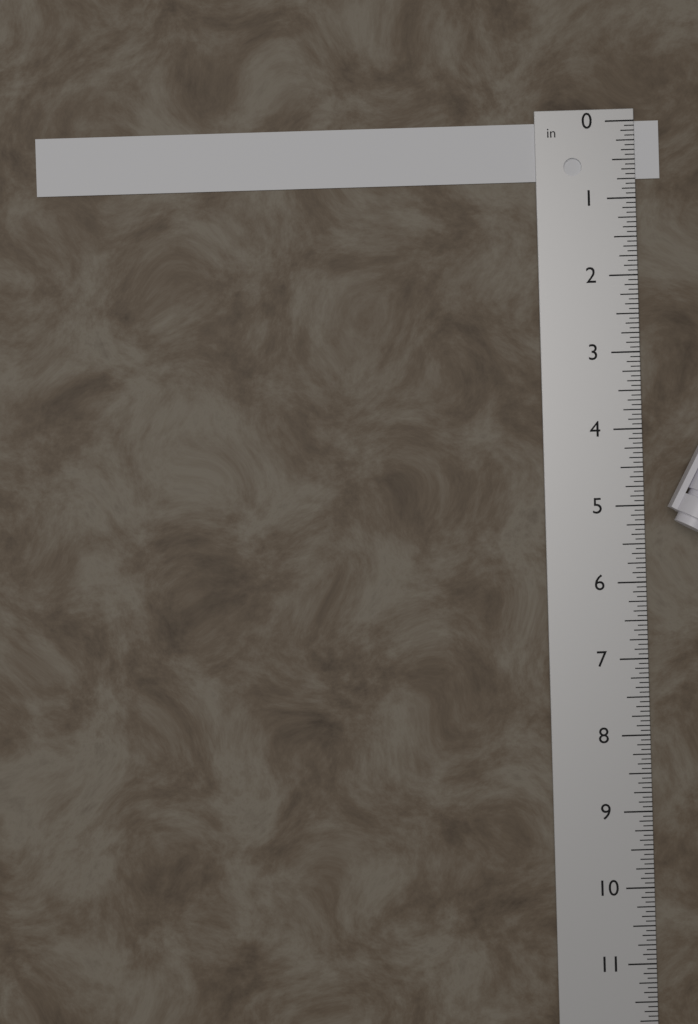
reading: 0.7500 in
